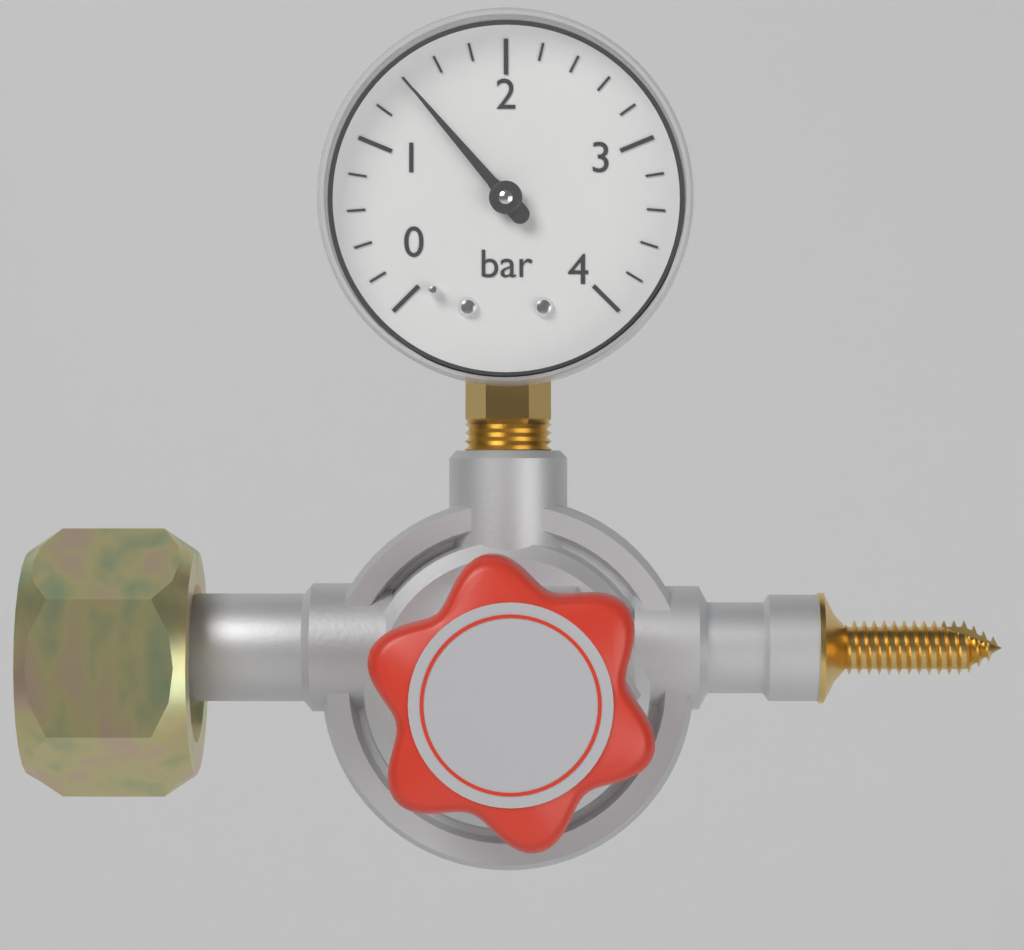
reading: 1.4 bar
